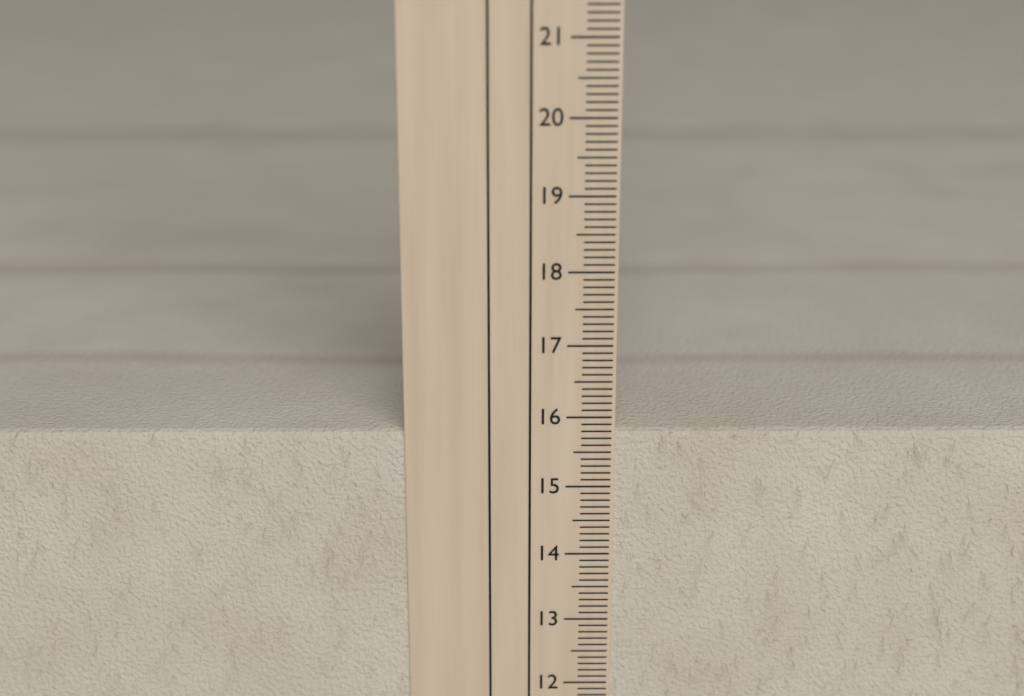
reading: 15.8 cm
